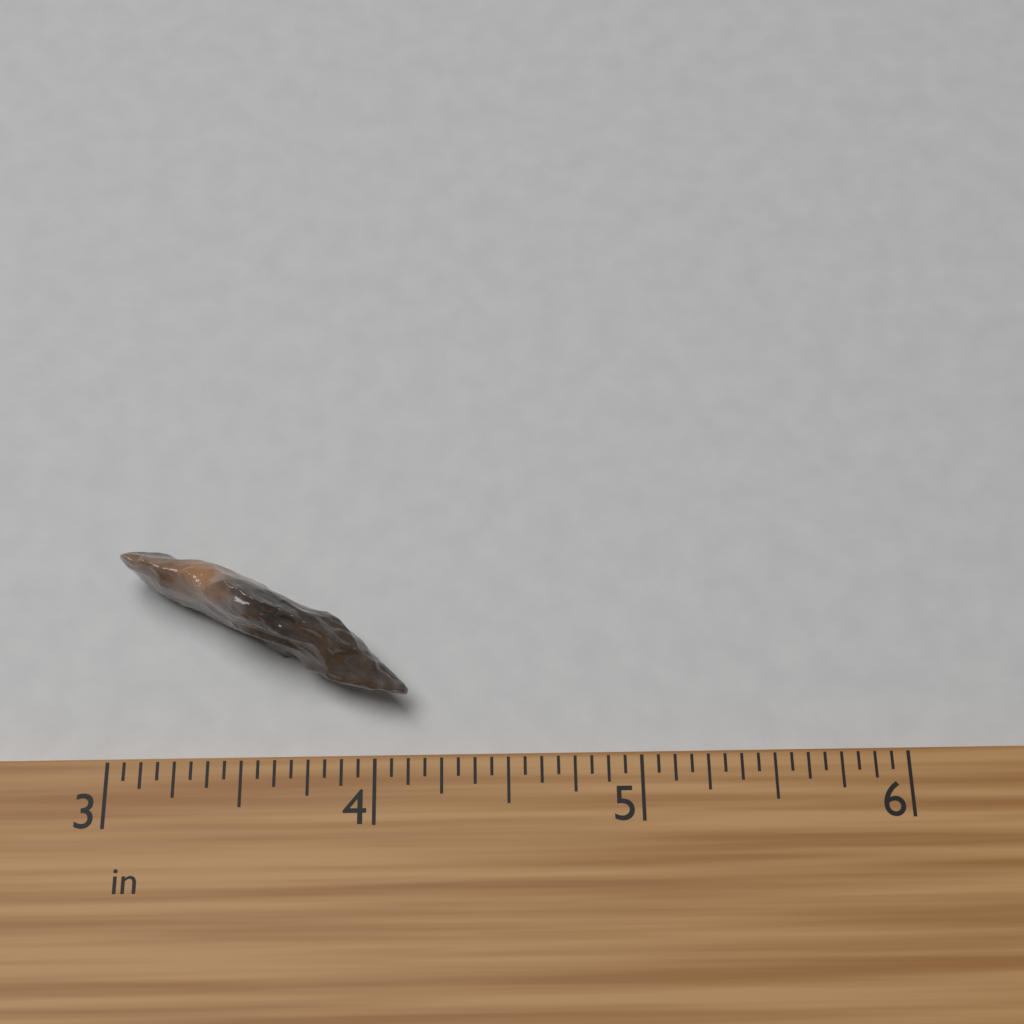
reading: 4.1250 in
